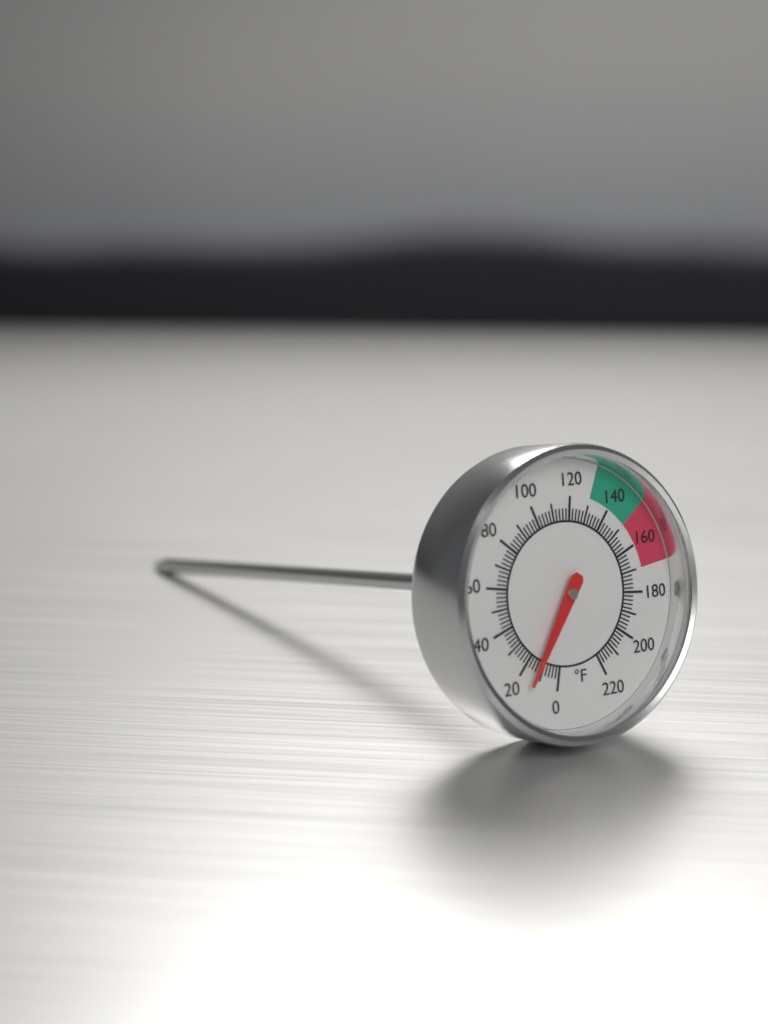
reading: 14 °F
